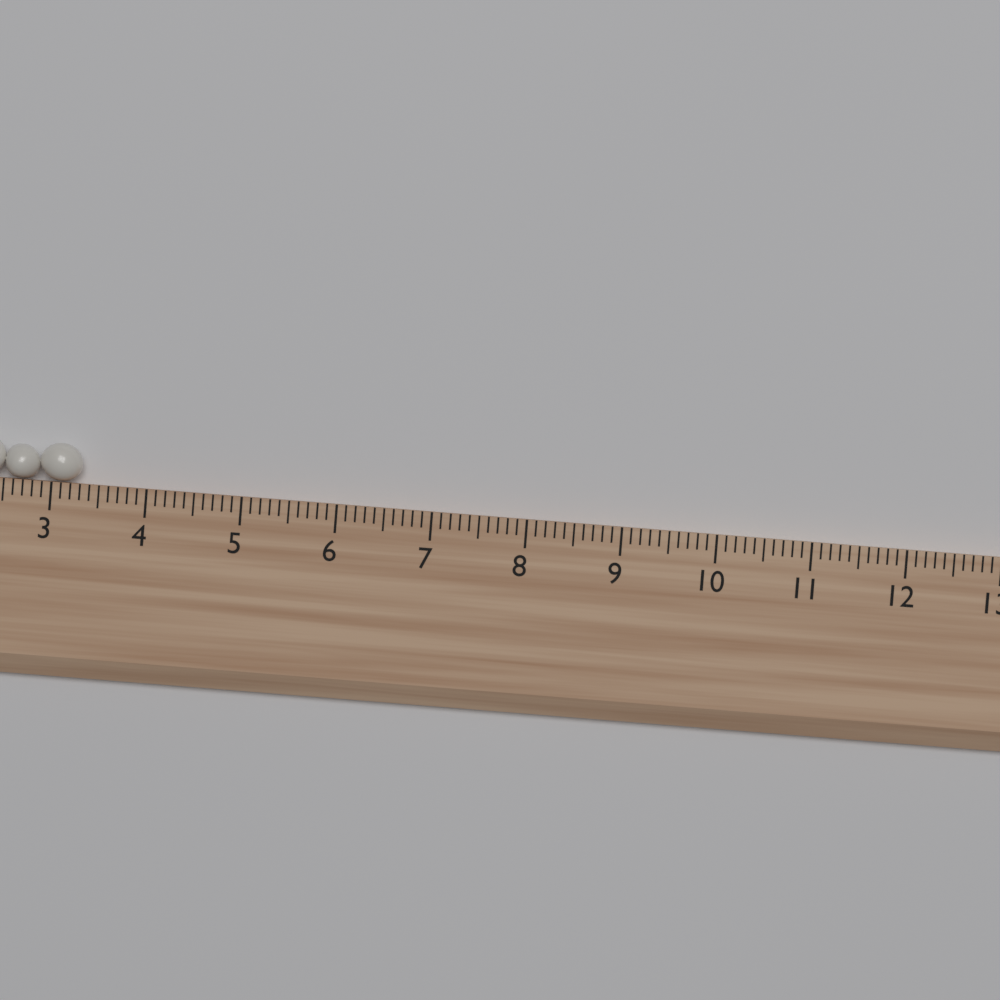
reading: 3.3 (no unit)
